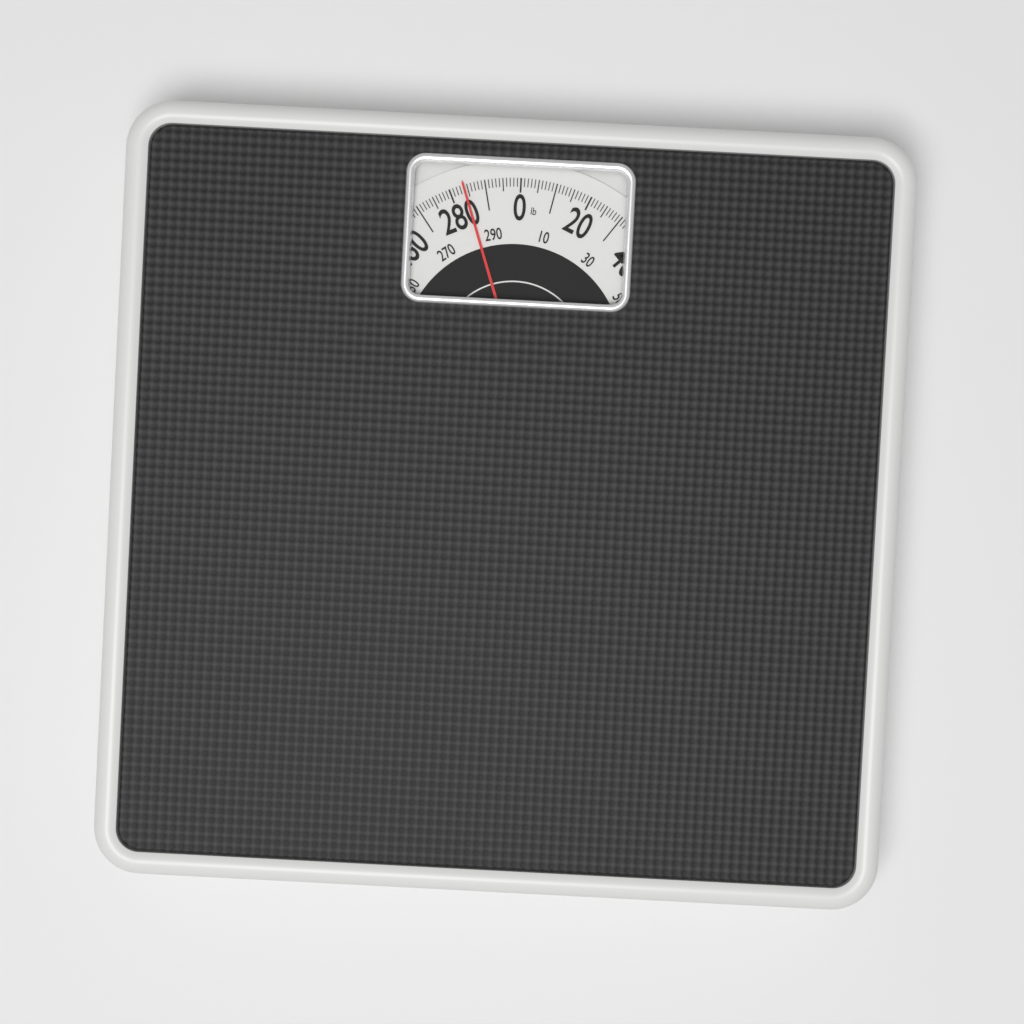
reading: 284 lb
